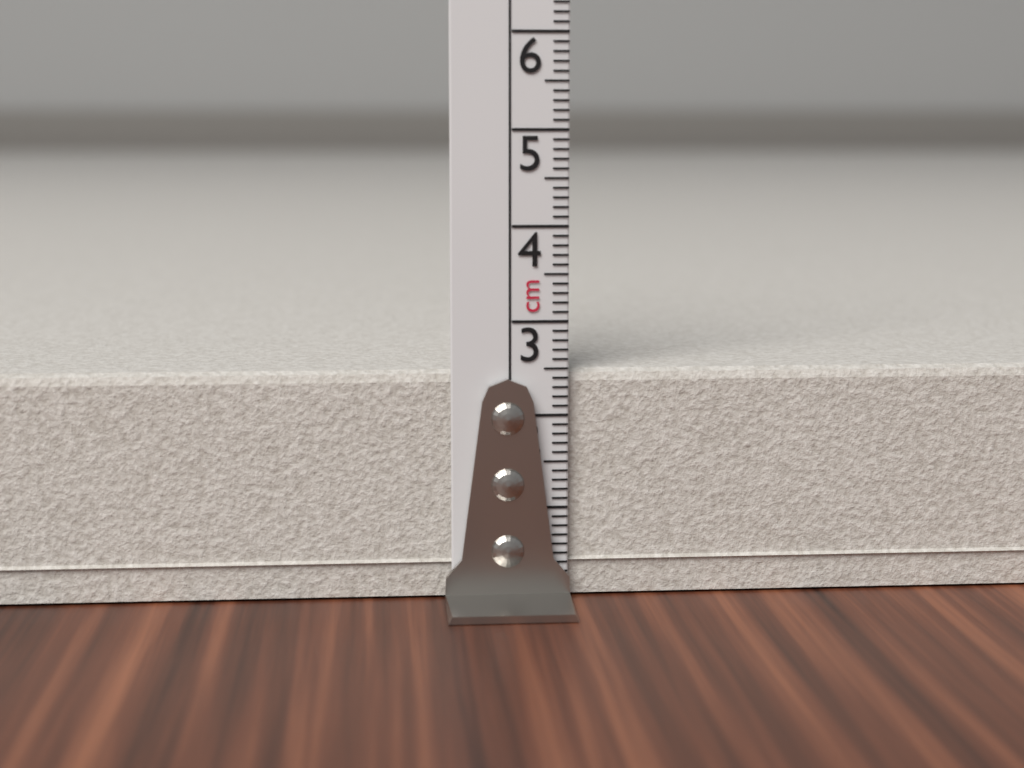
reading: 2.5 cm
